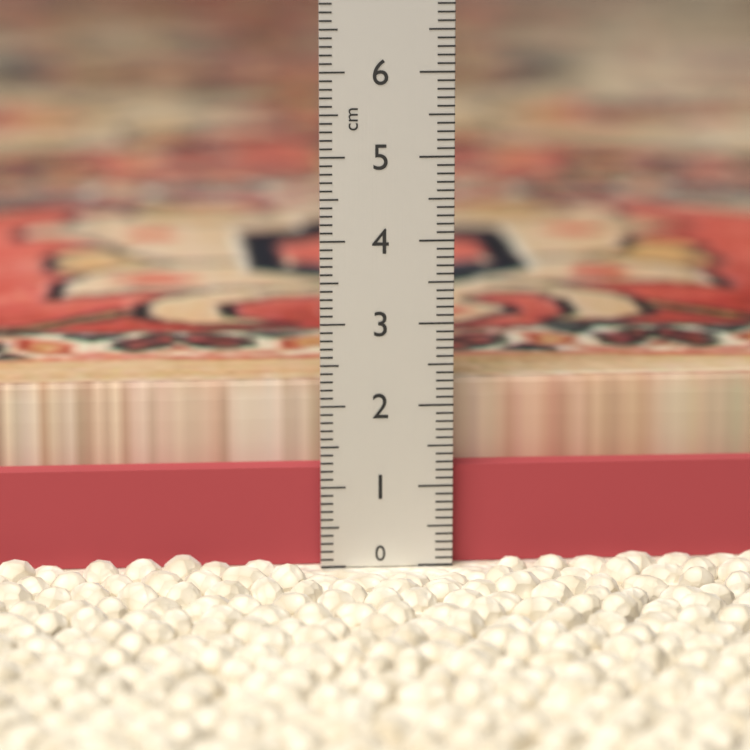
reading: 2.2 cm
